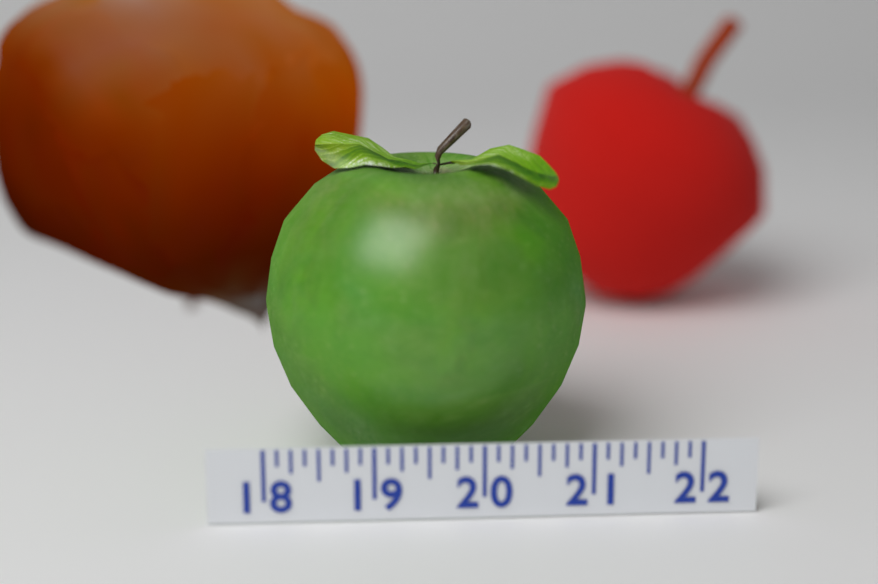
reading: 21.125 (no unit)
